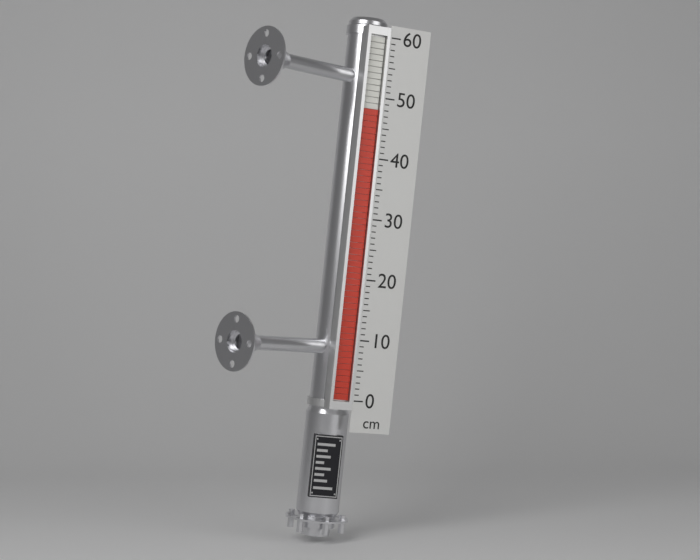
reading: 48 cm
